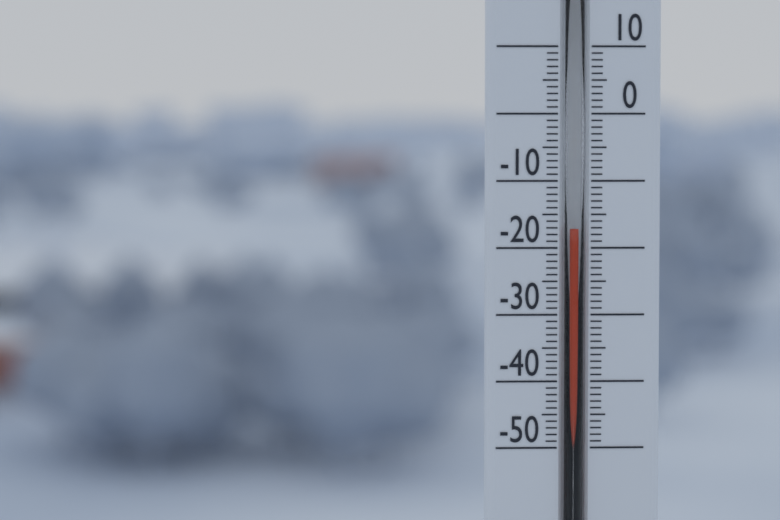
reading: -17 (no unit)
